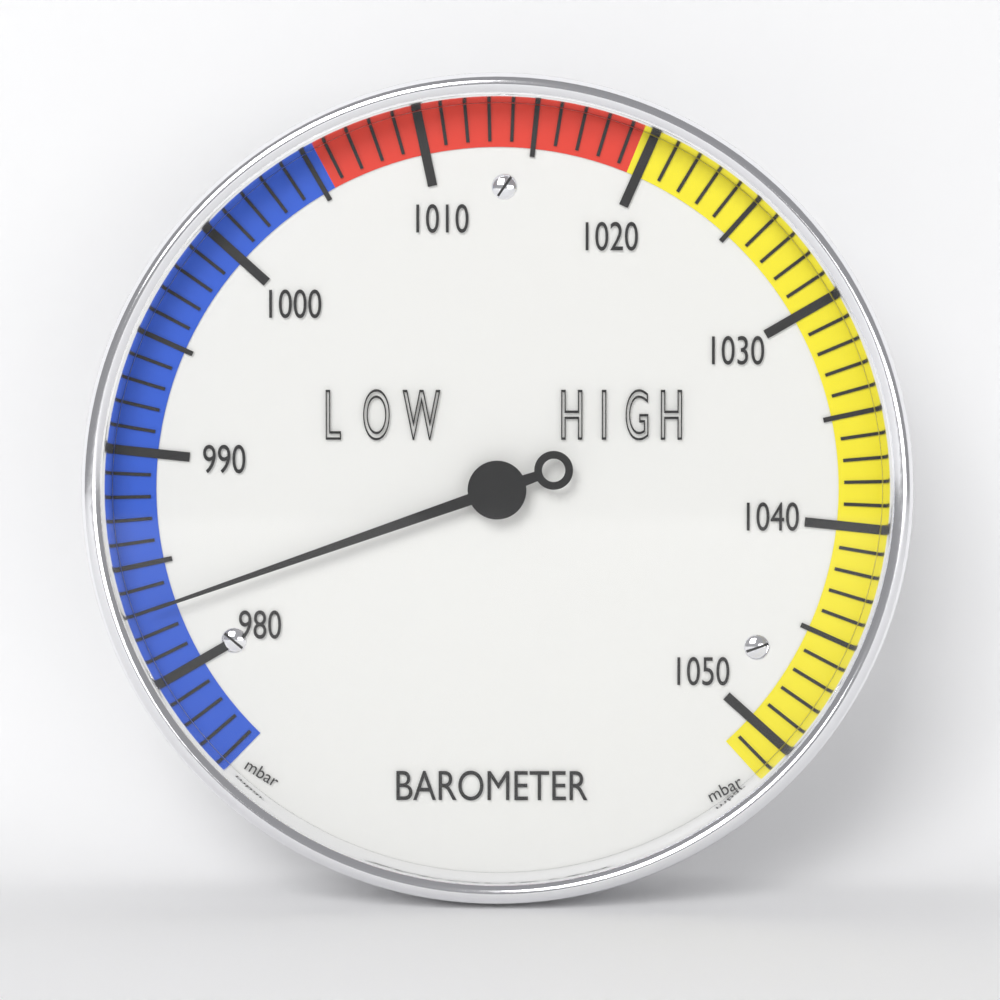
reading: 983 mbar
